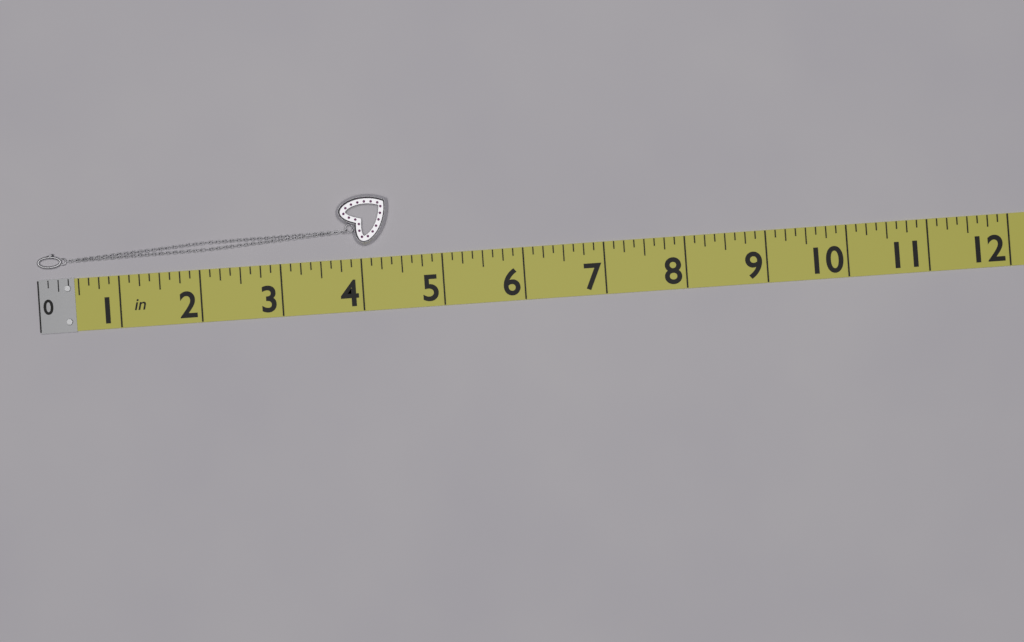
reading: 4.375 in
